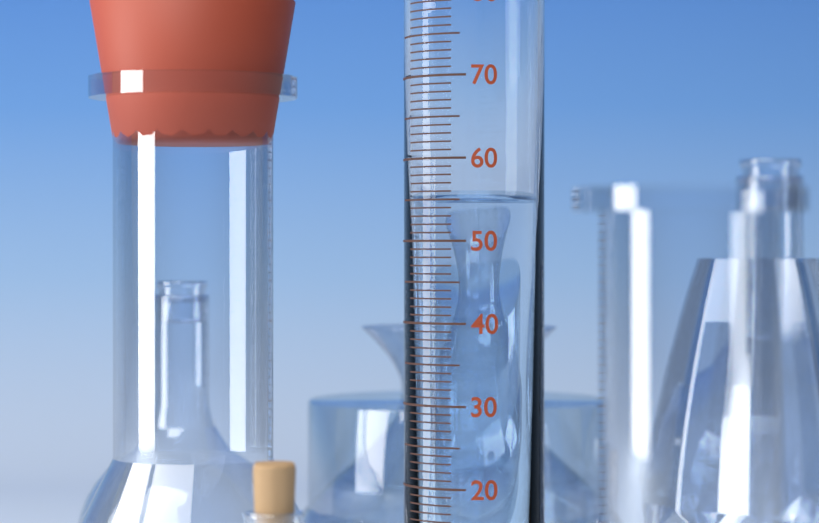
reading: 55 ml
